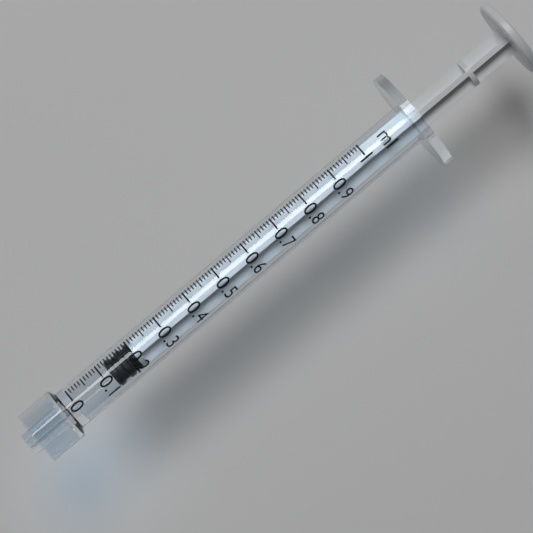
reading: 0.12 ml
